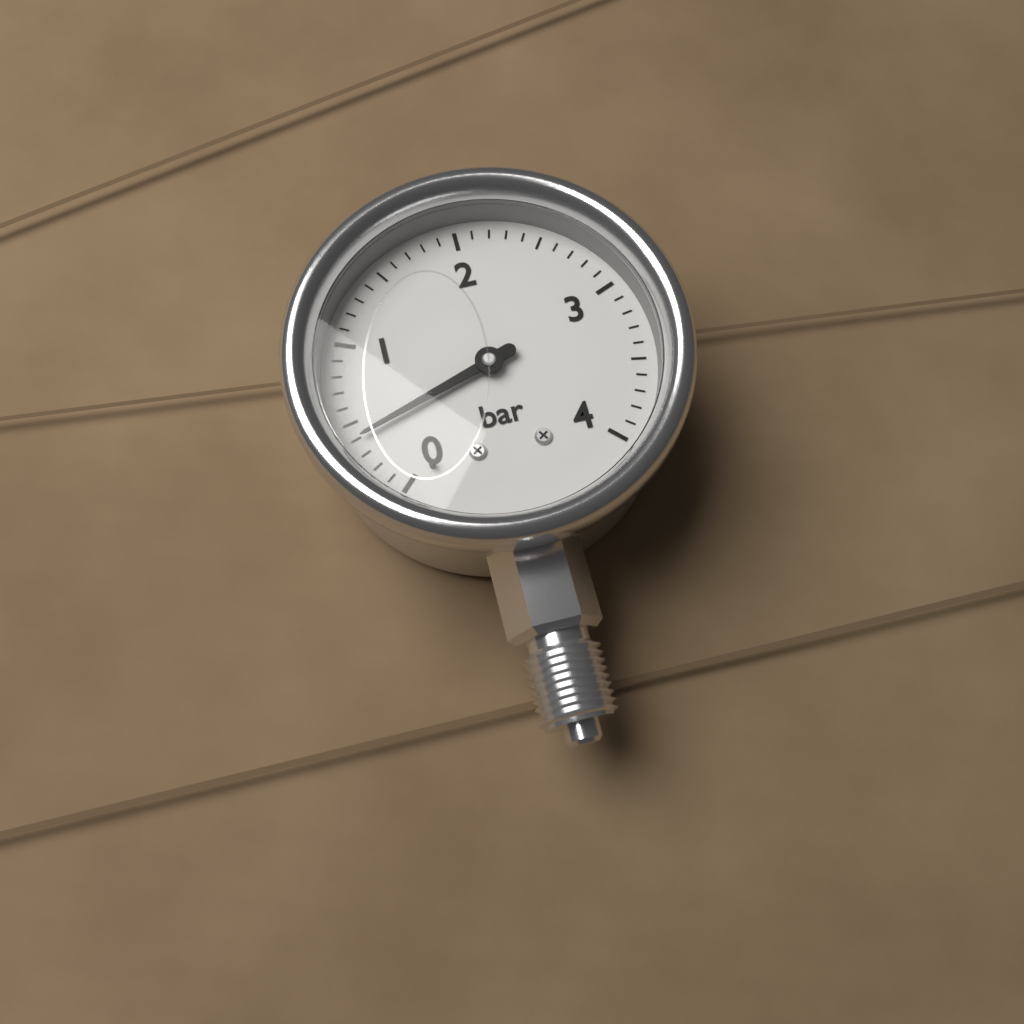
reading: 0.4 bar
